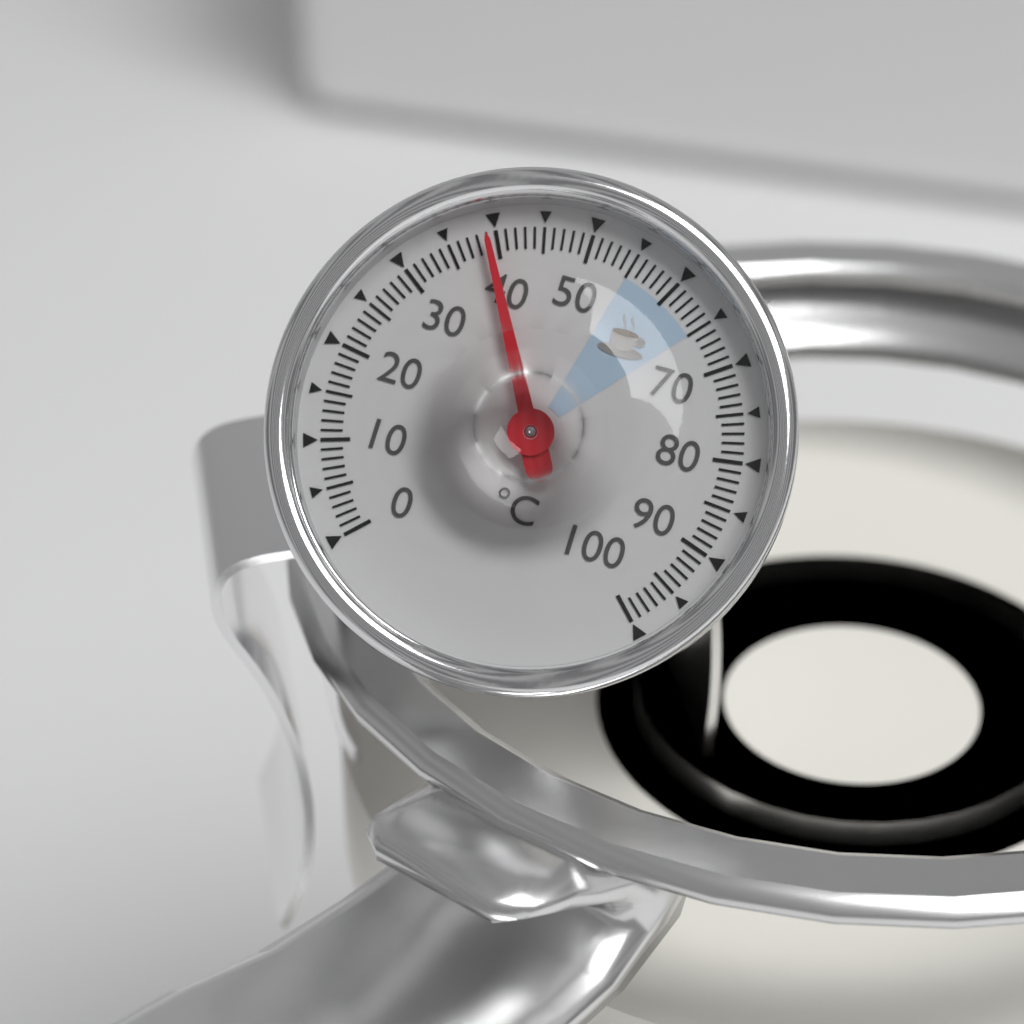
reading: 39 °C
